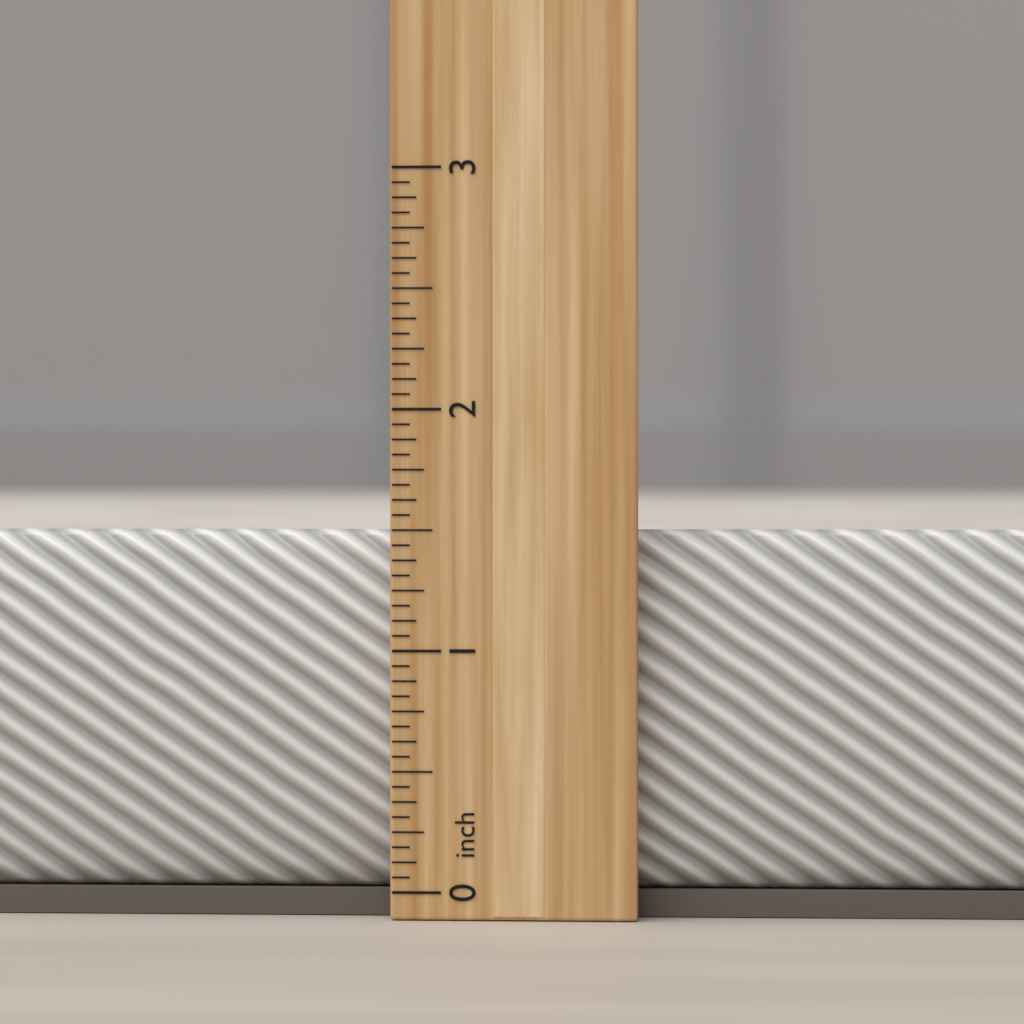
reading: 1.5000 inch
